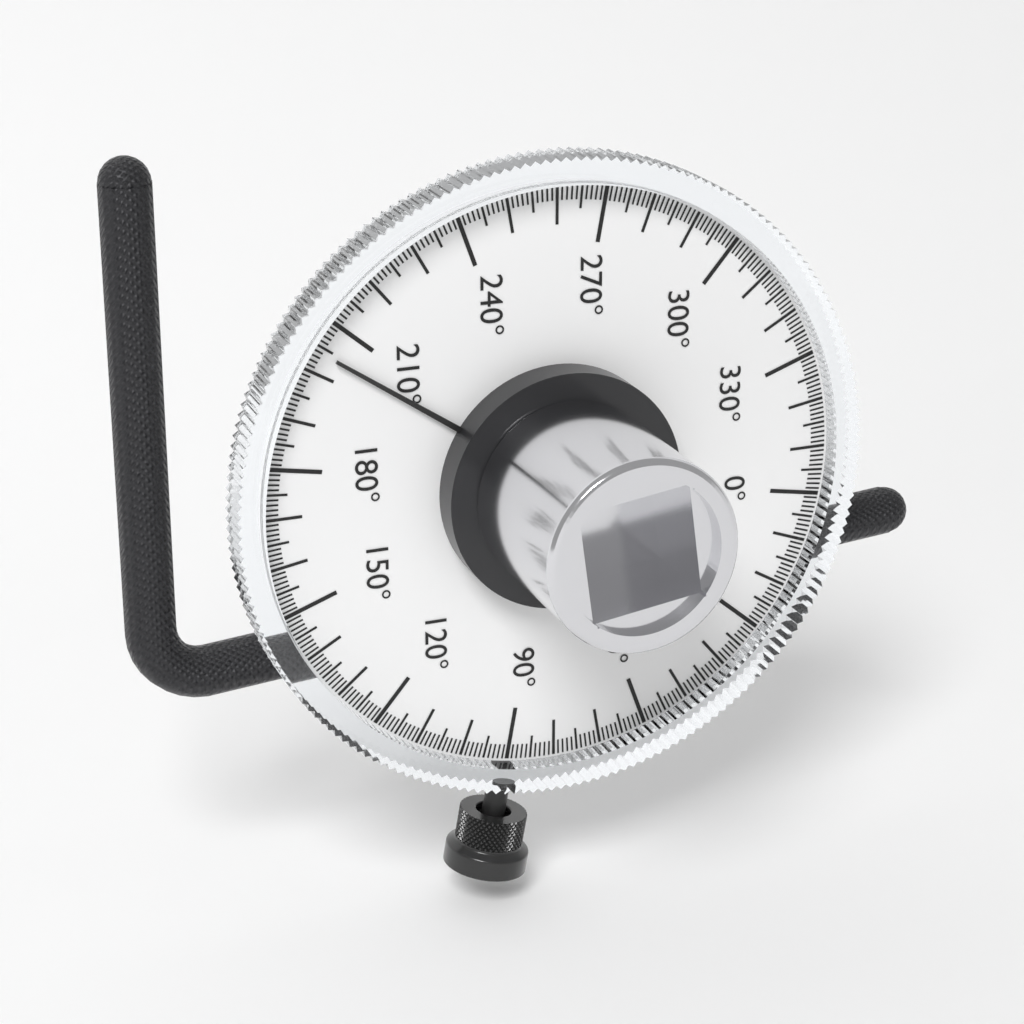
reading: 204 °
